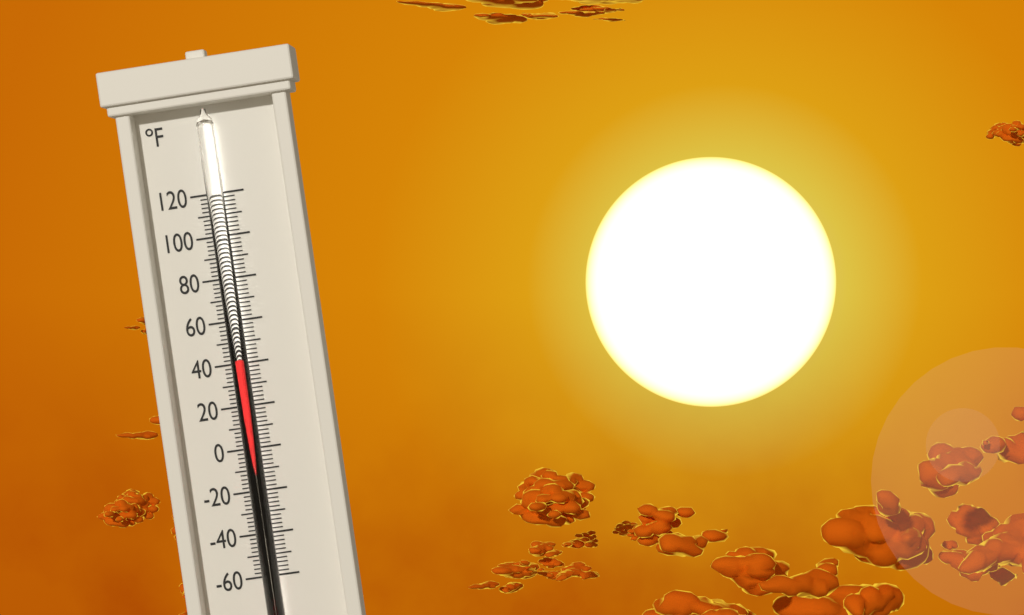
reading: 42 °F
